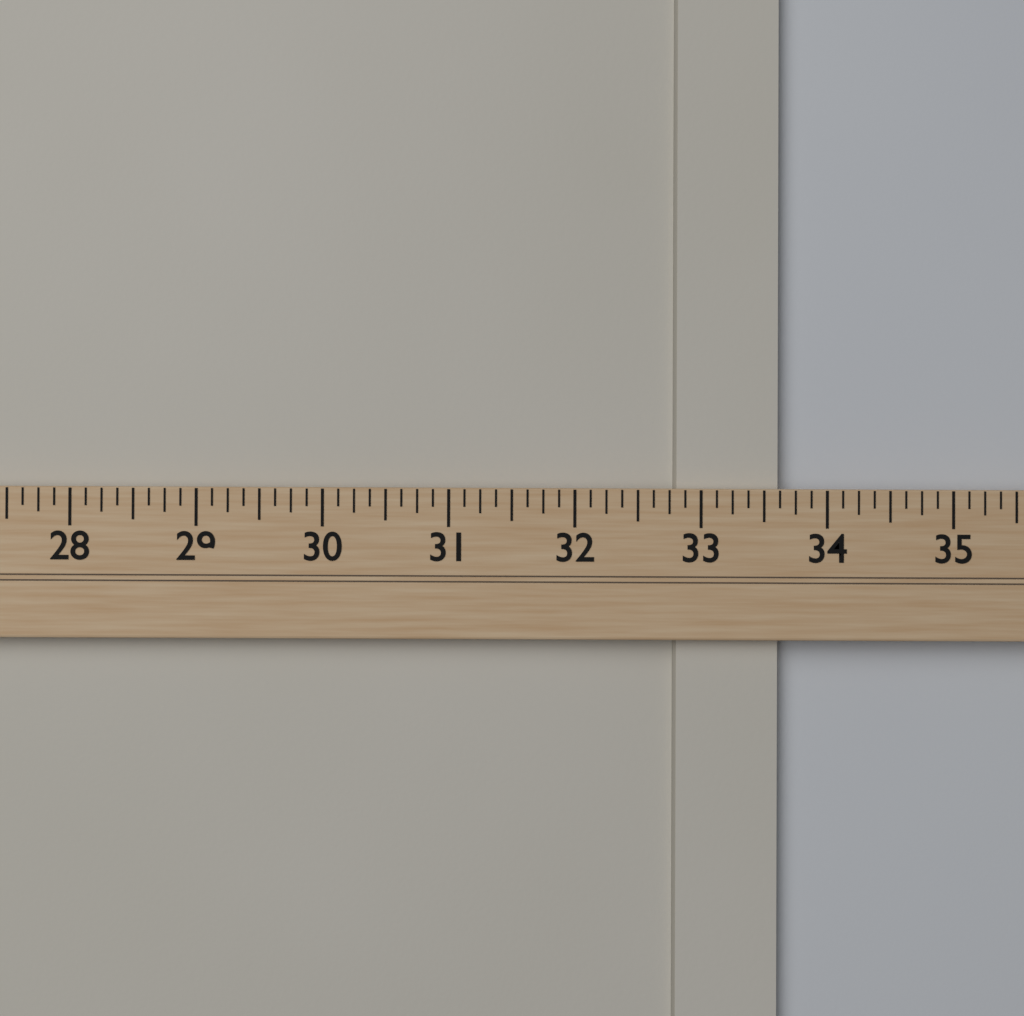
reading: 33.625 (no unit)
